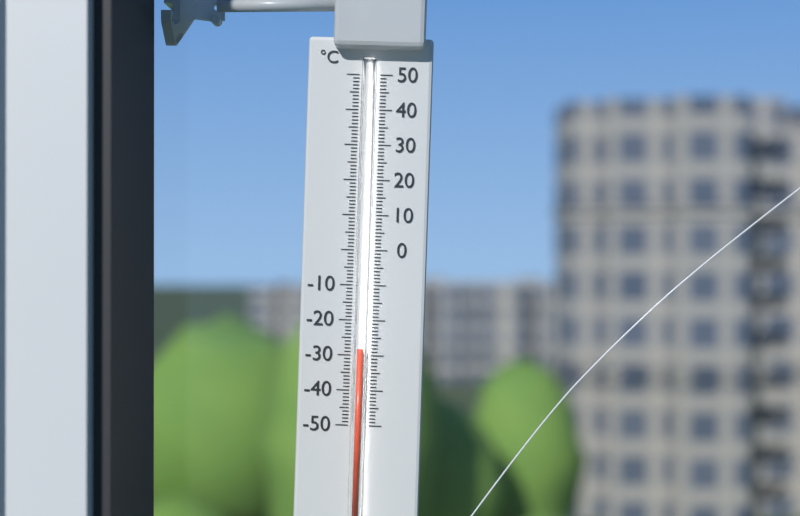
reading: -28 °C
